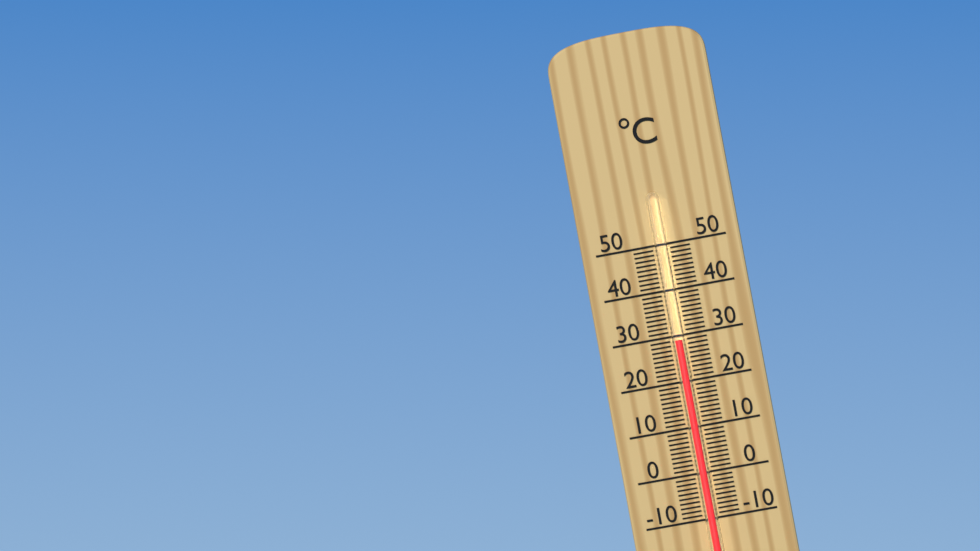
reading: 29 °C
